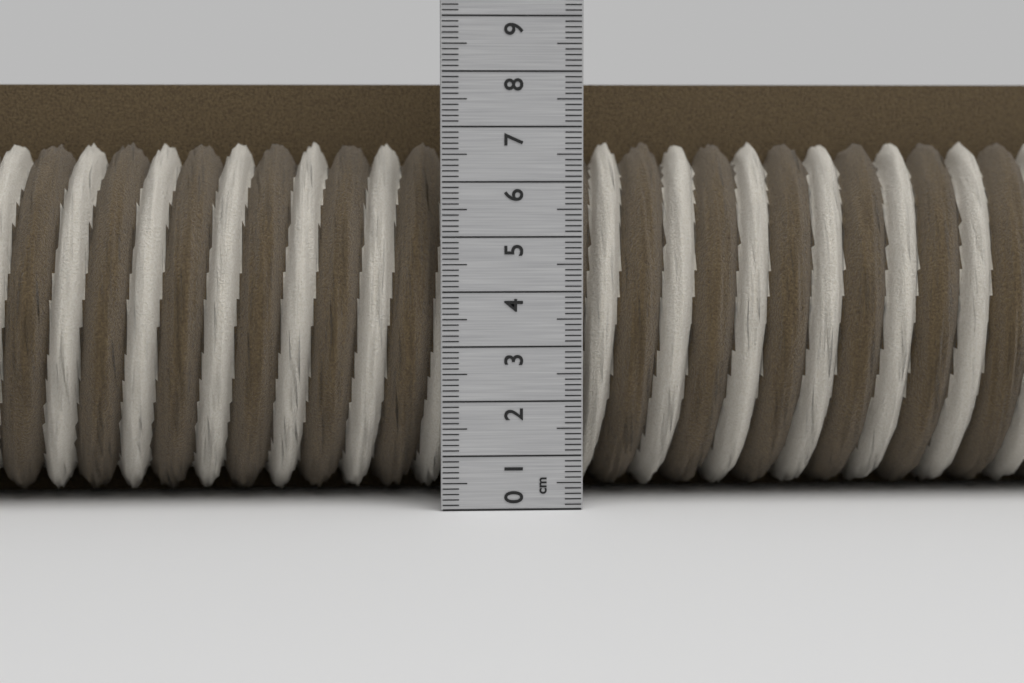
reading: 7.8 cm
